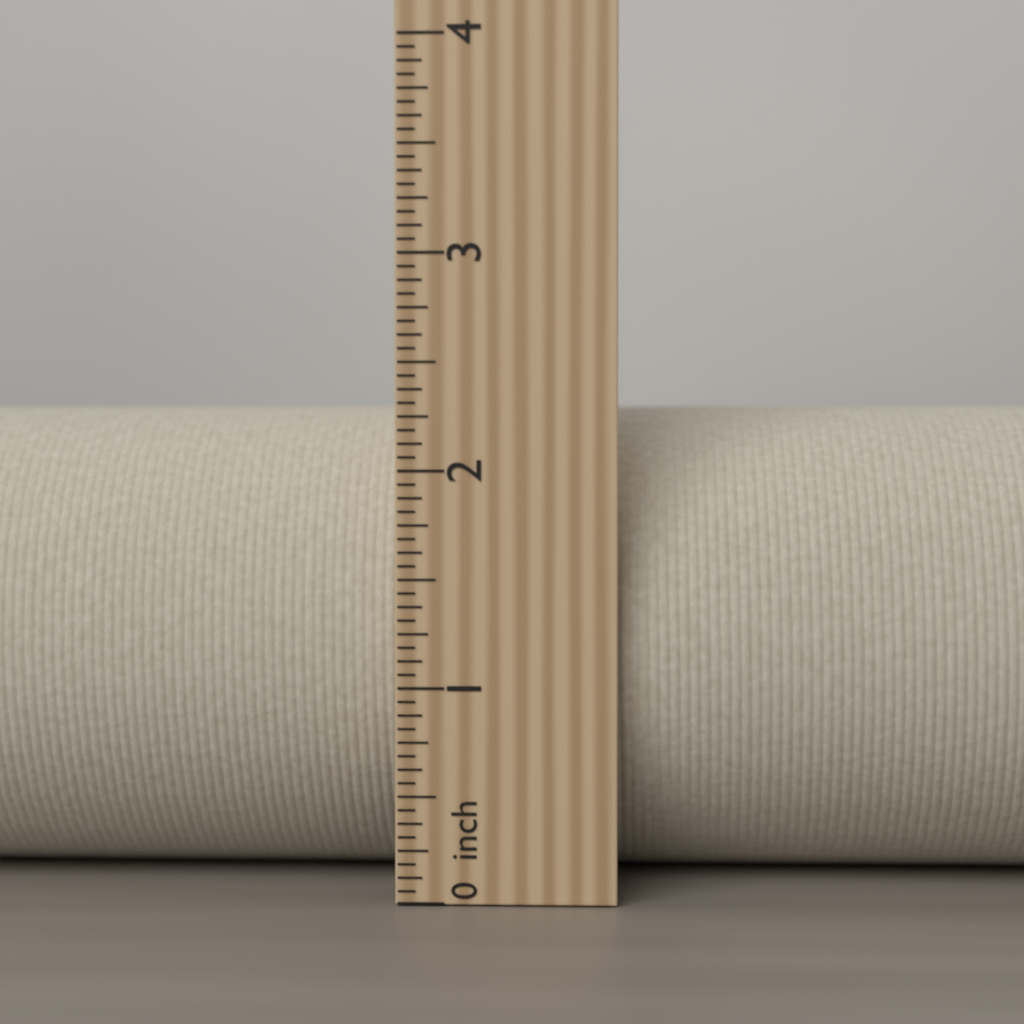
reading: 2.3125 inch
